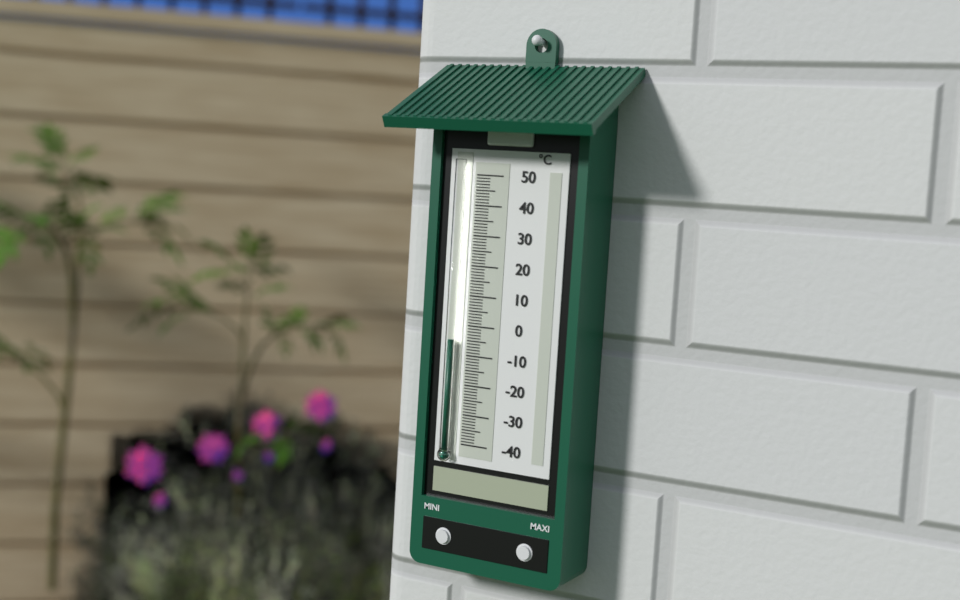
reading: -5 °C
